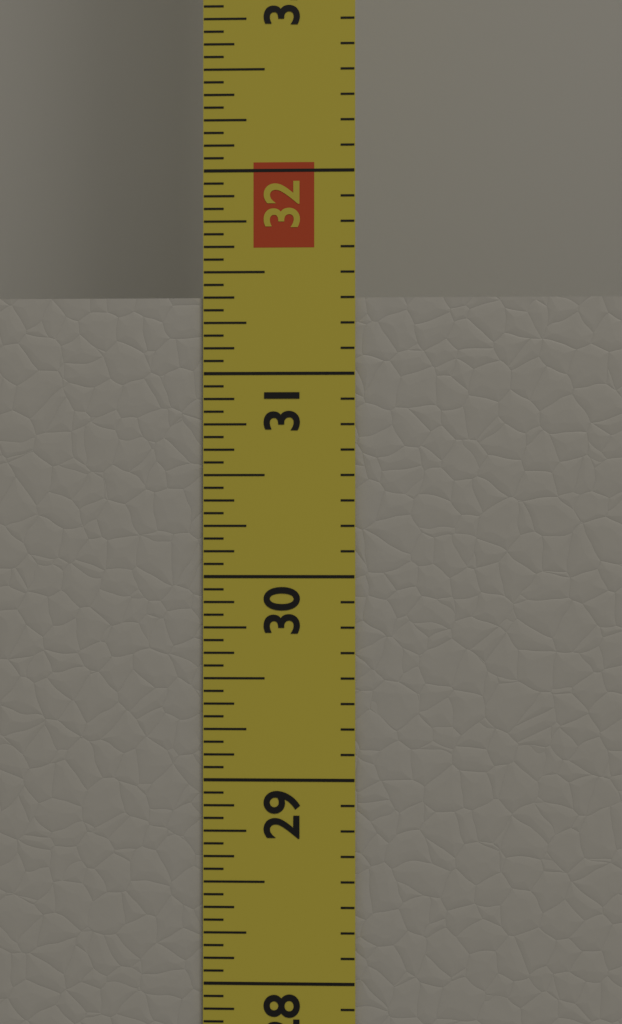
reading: 31.3750 in
